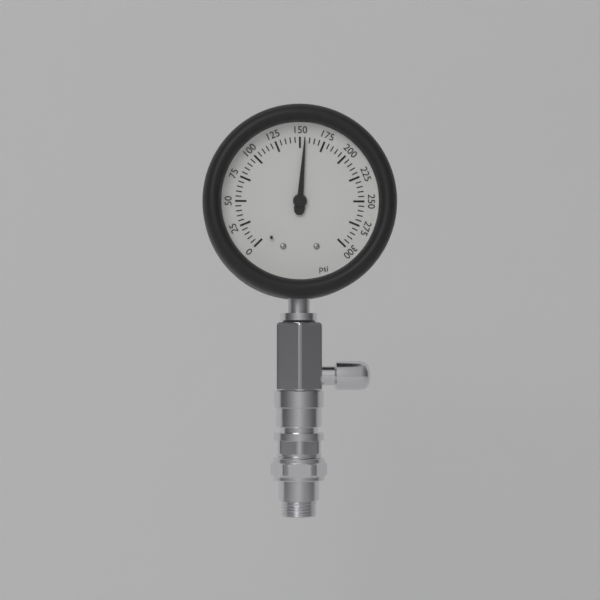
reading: 155 psi
